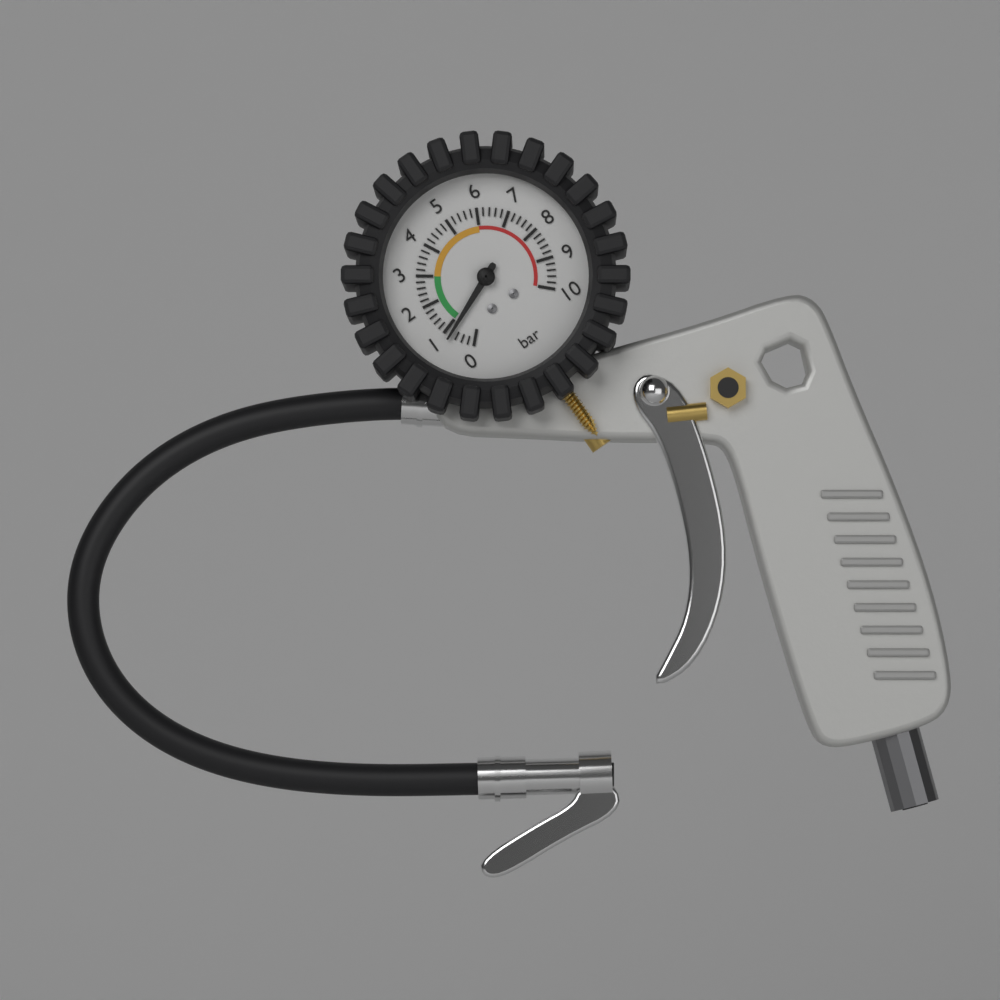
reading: 0.8 bar
